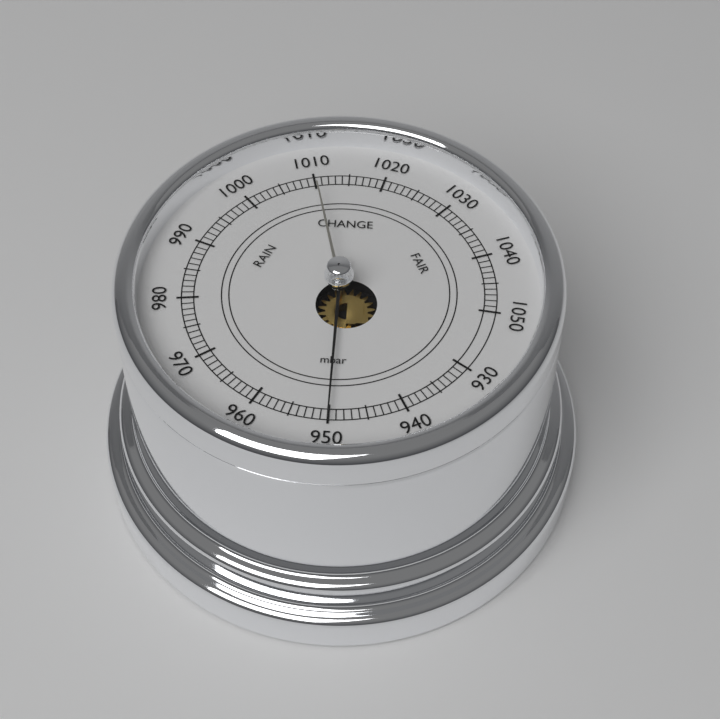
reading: 950 mbar
